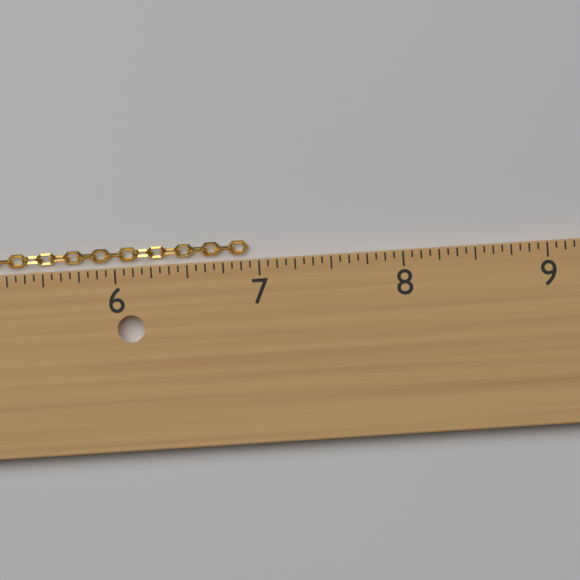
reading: 6.9375 in
